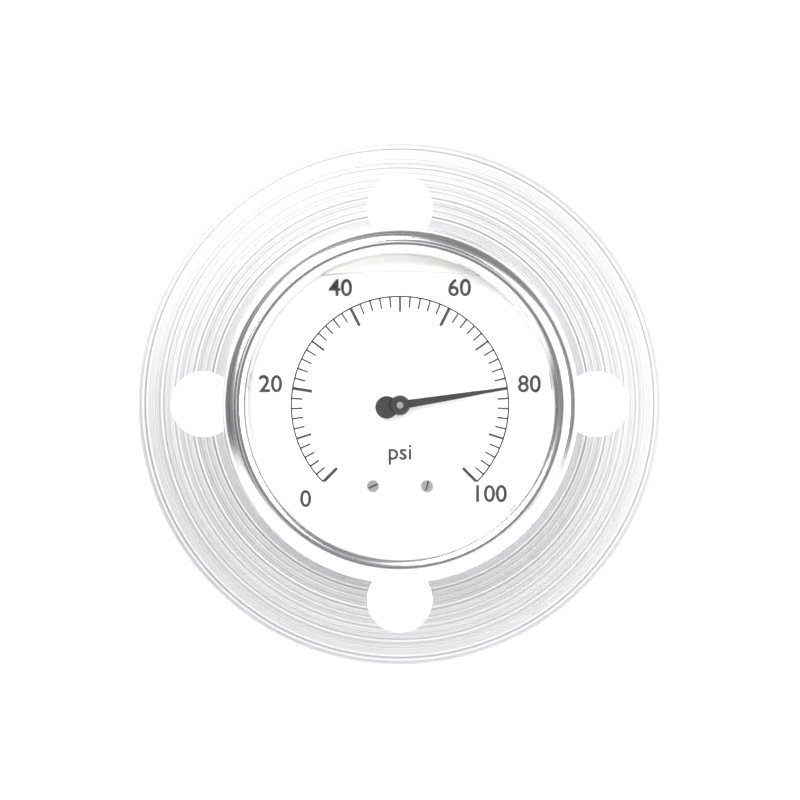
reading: 80 psi
